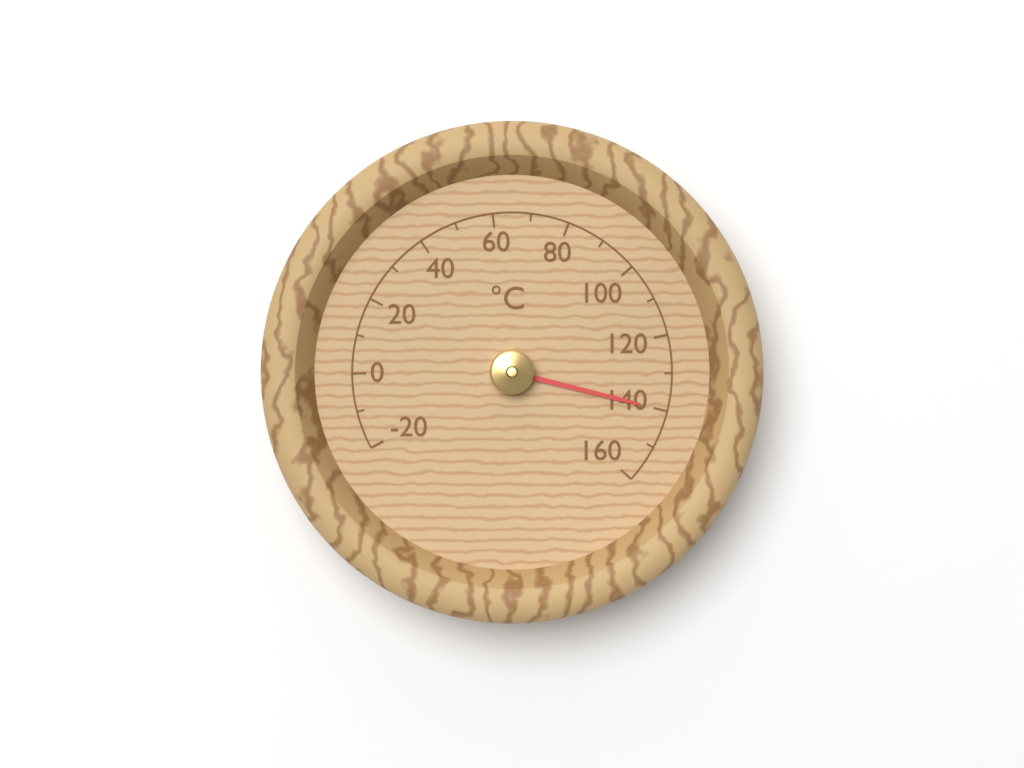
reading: 140 °C
